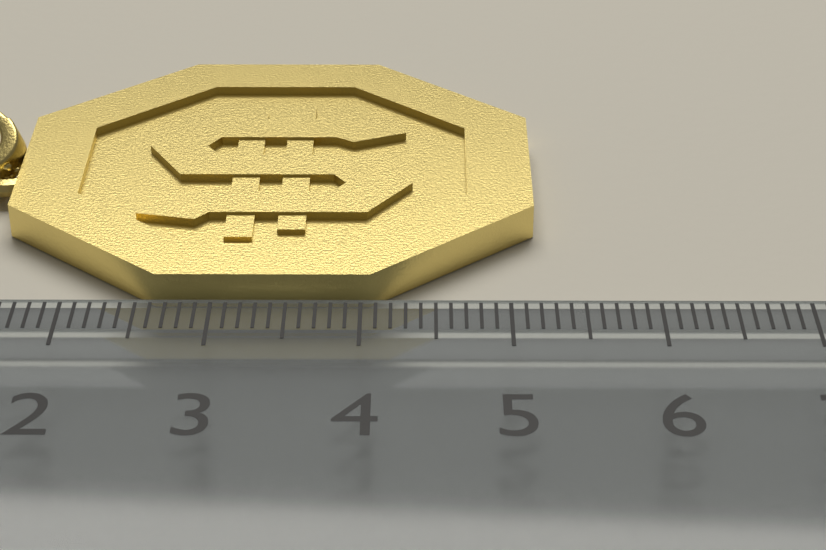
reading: 5.2 cm
